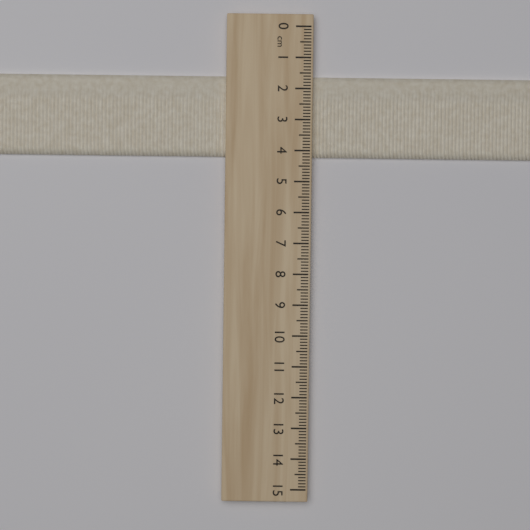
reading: 4.2 cm
